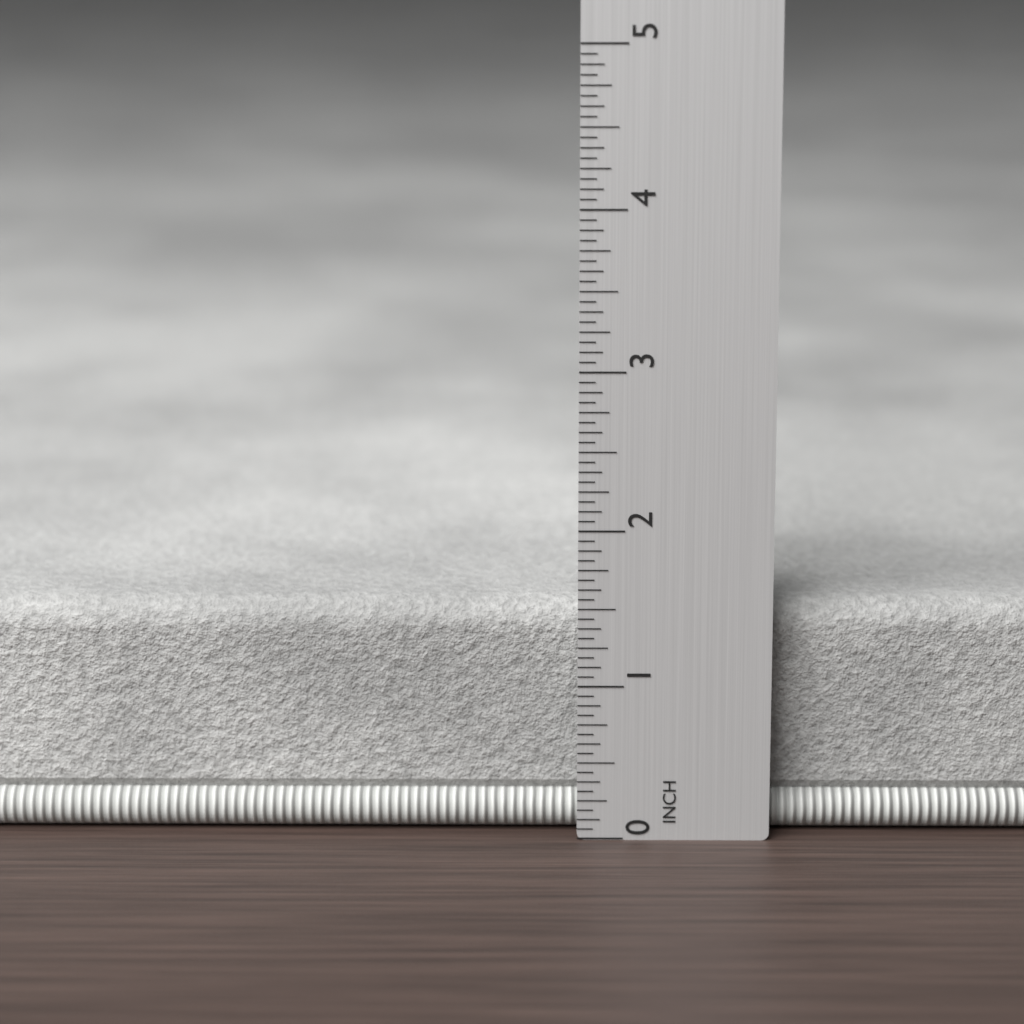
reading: 1.5000 in
